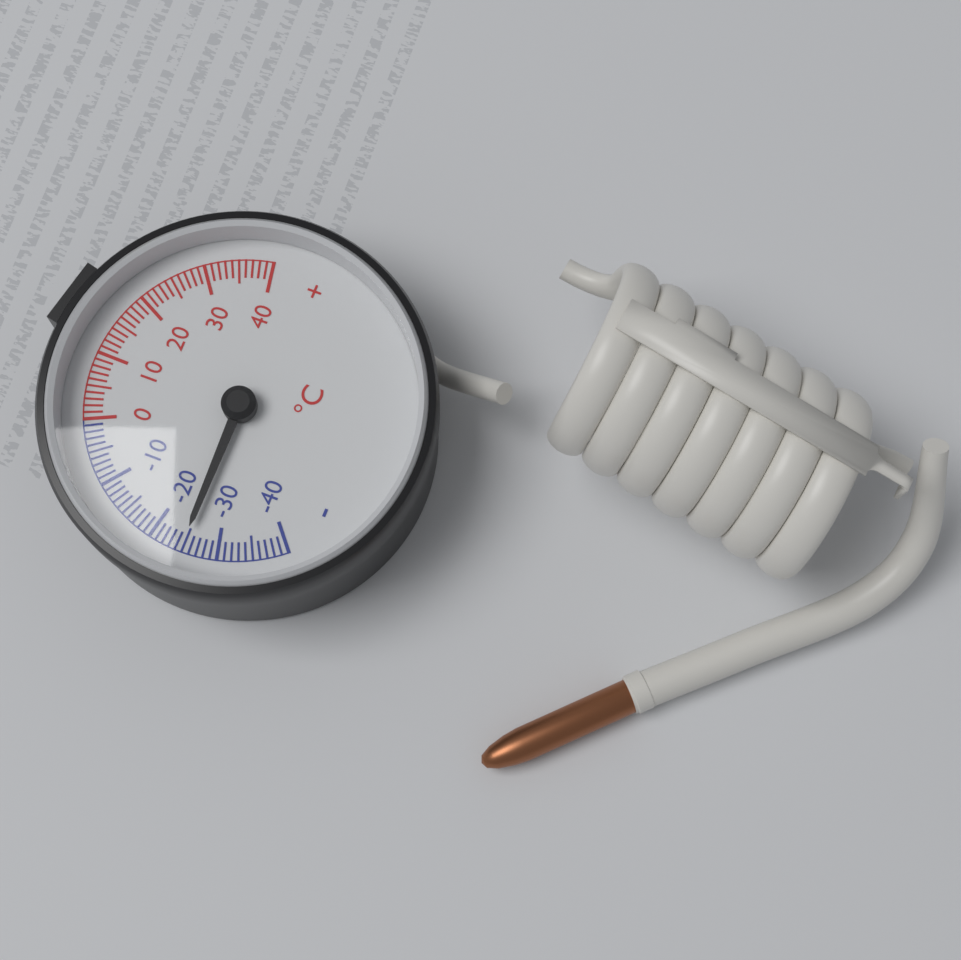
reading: -25 °C
